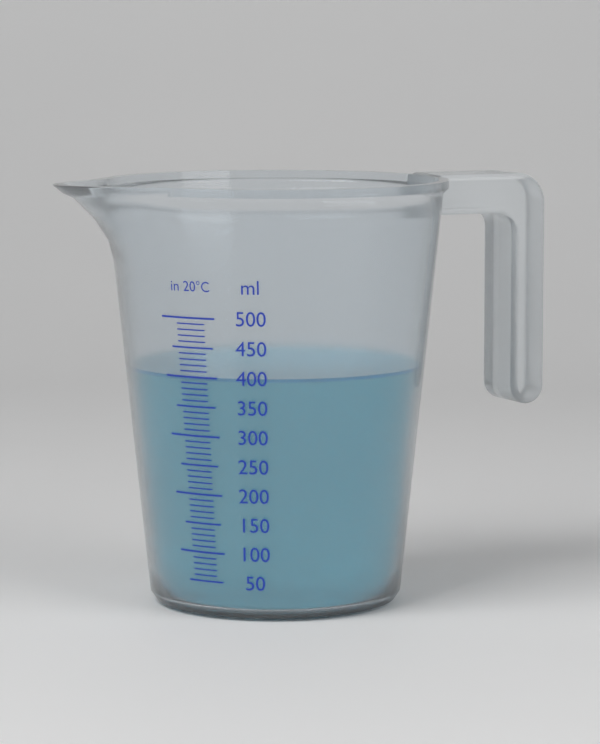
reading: 400 ml
